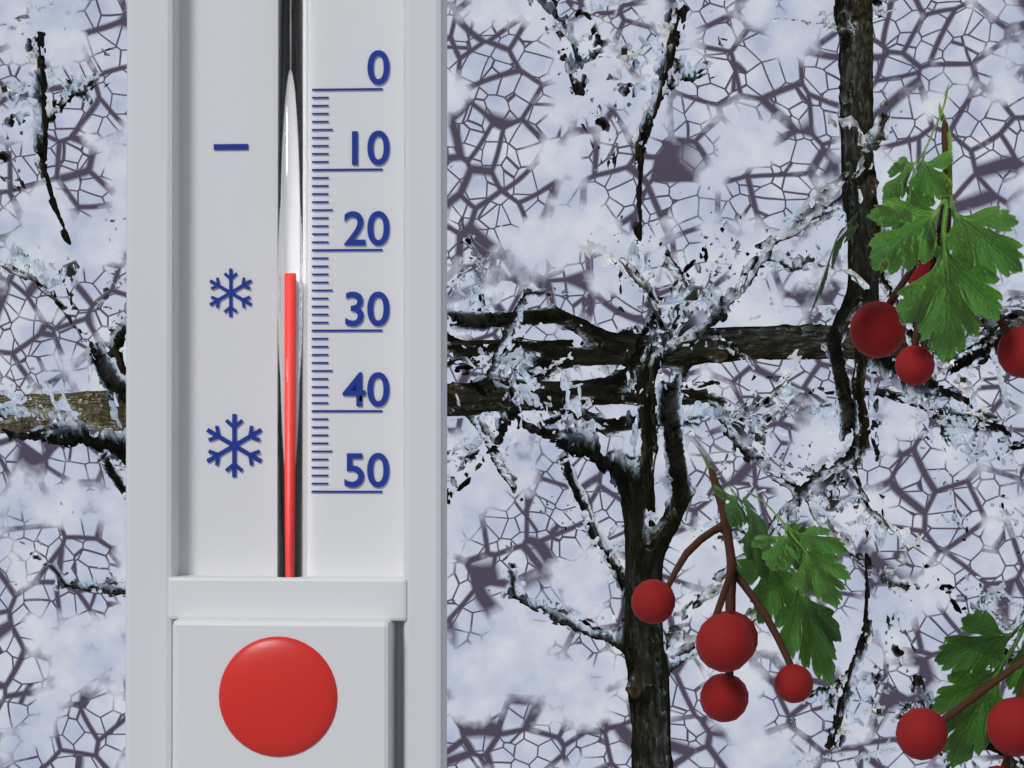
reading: 23 (no unit)
